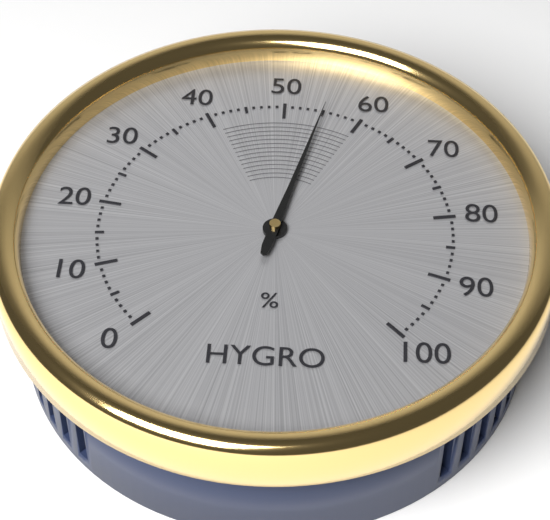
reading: 55 %
